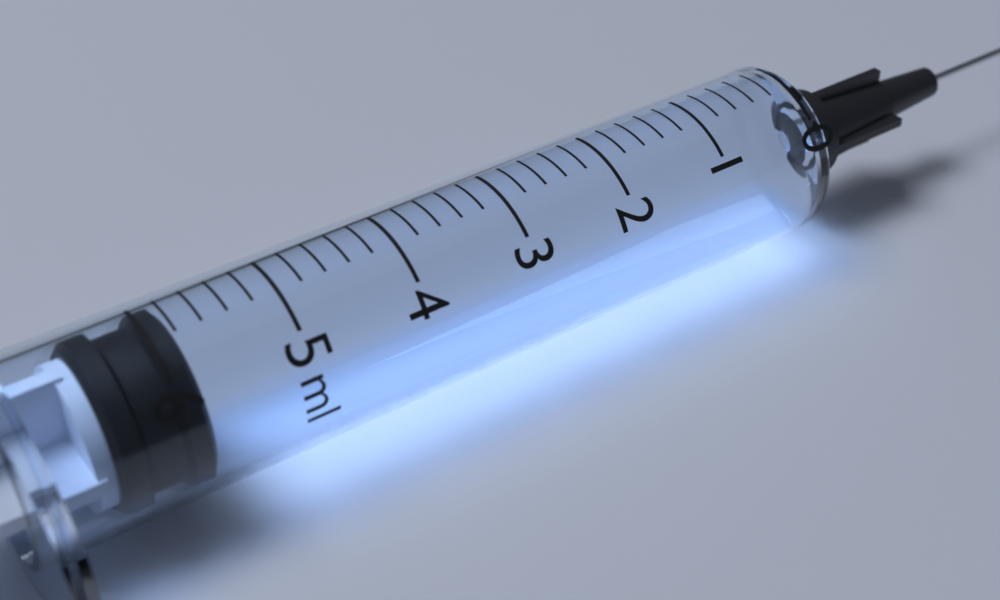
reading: 5.8 ml
